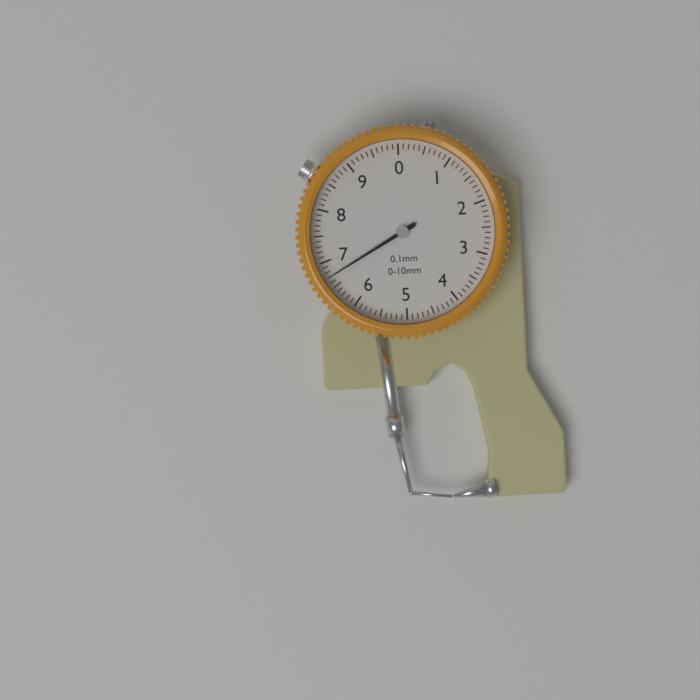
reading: 6.7 mm
